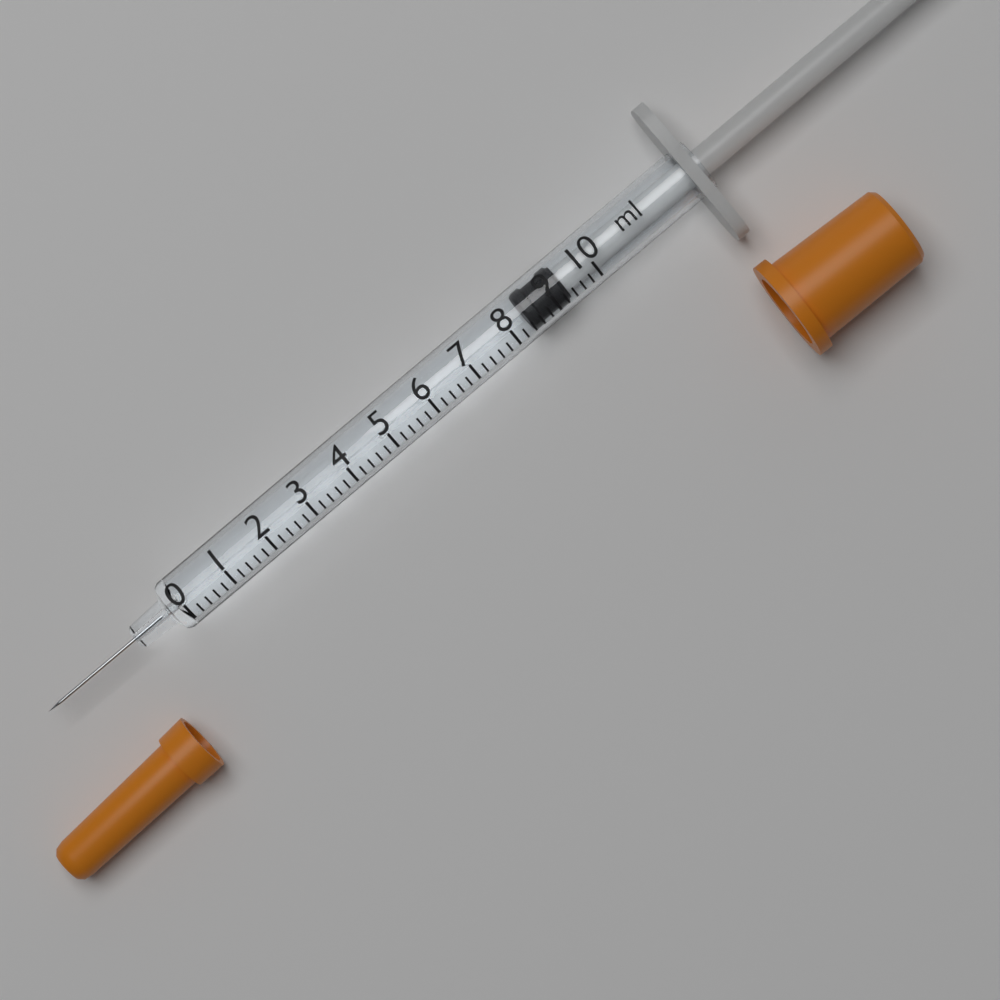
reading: 8.4 ml
